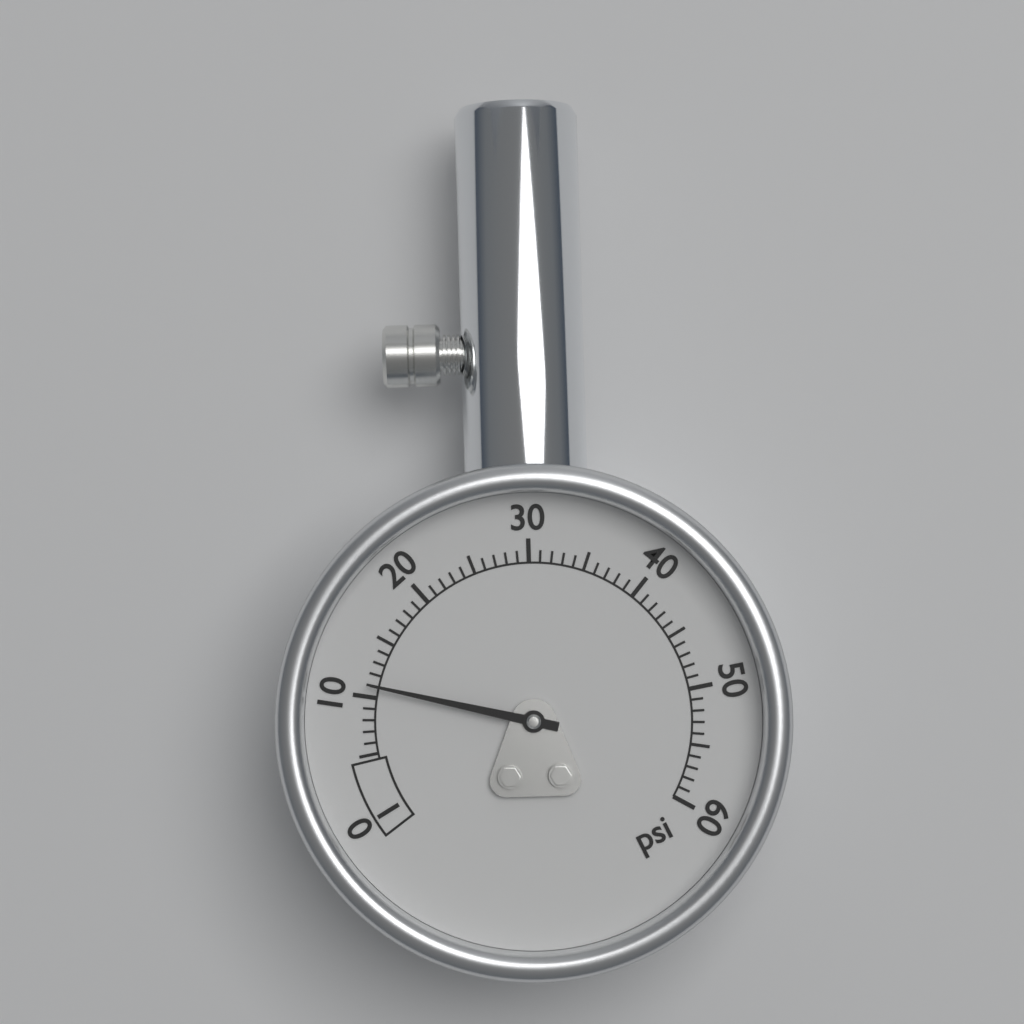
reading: 11 psi
